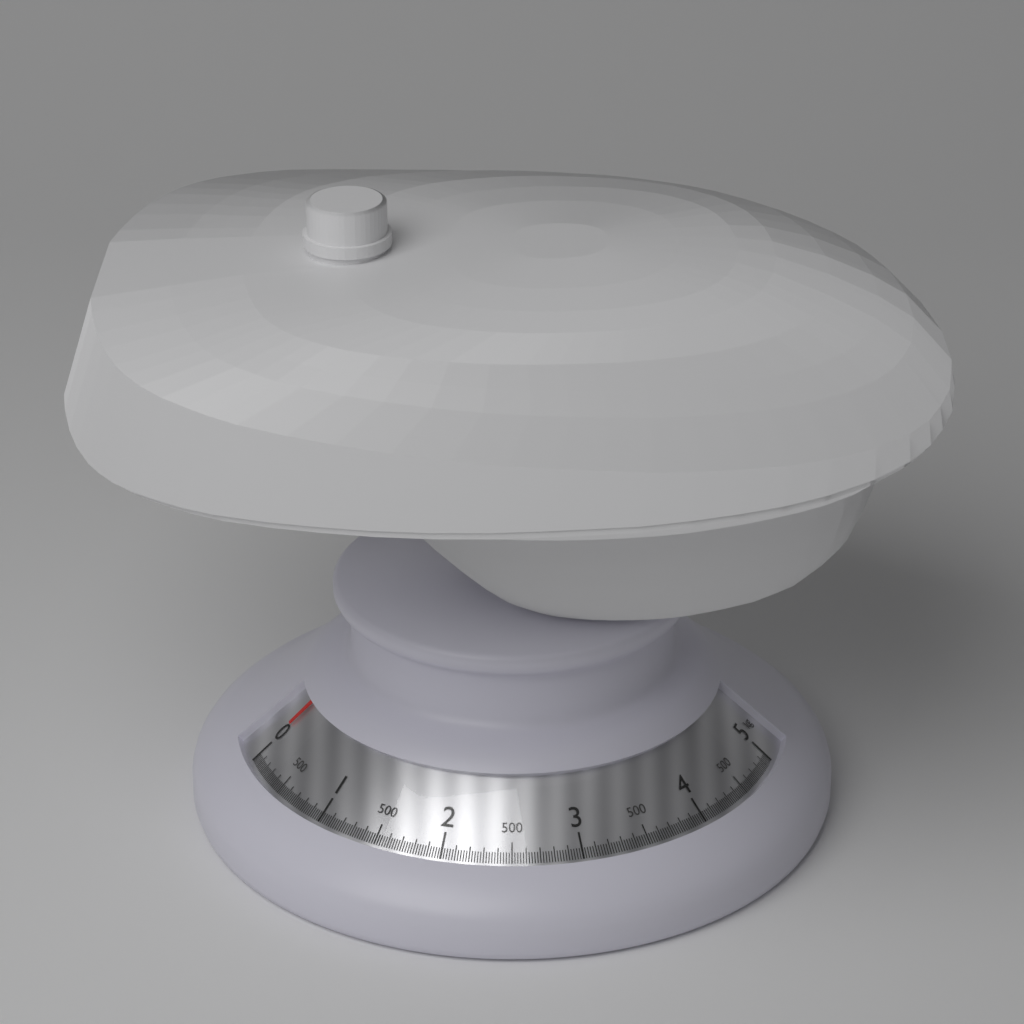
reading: 0.00 kg
